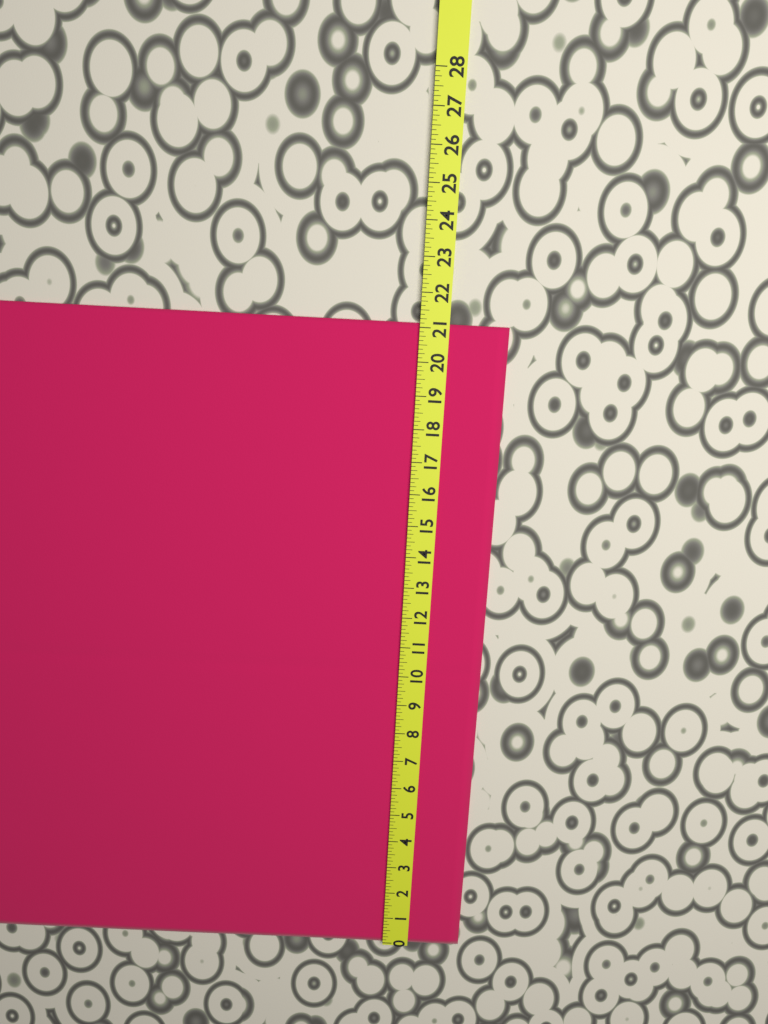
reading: 21.125 (no unit)
